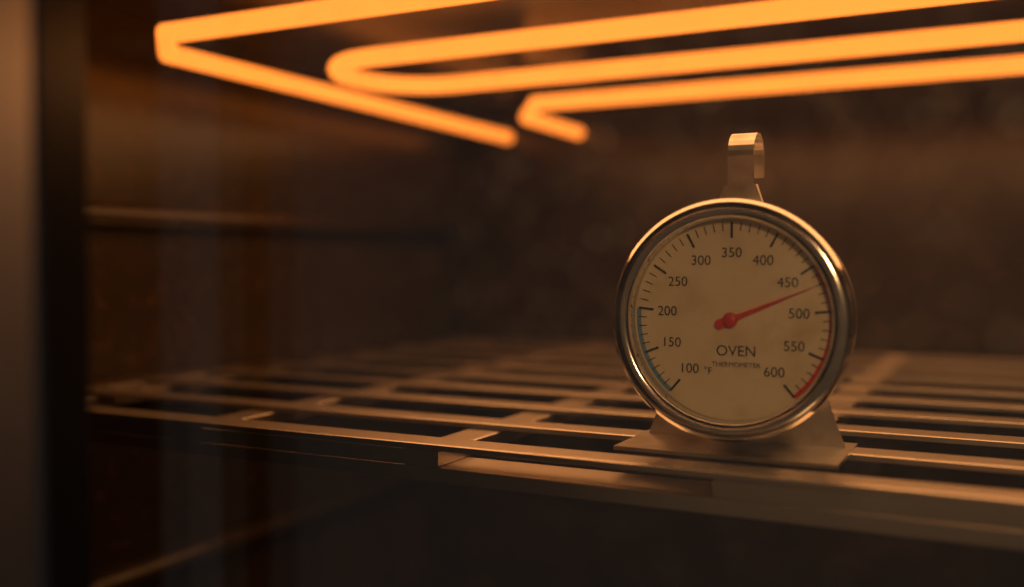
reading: 470 °F
